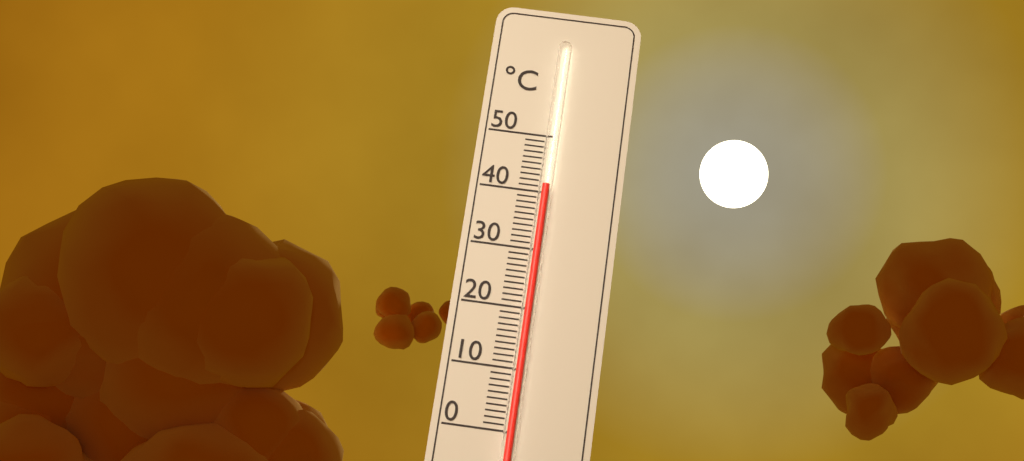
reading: 41 °C
